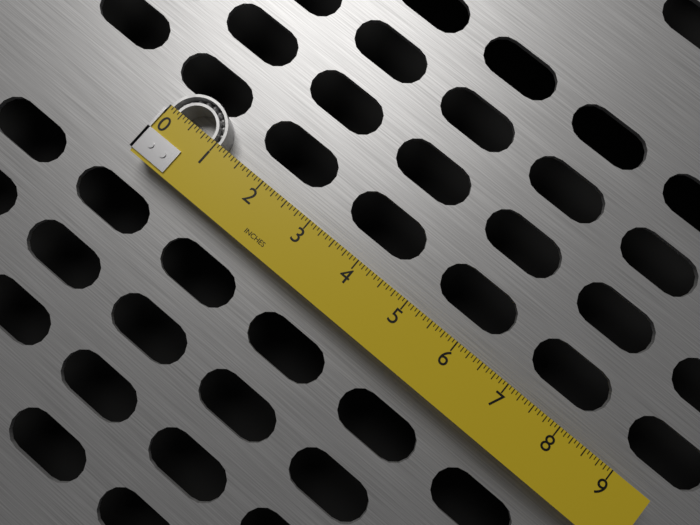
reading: 1.0625 in
